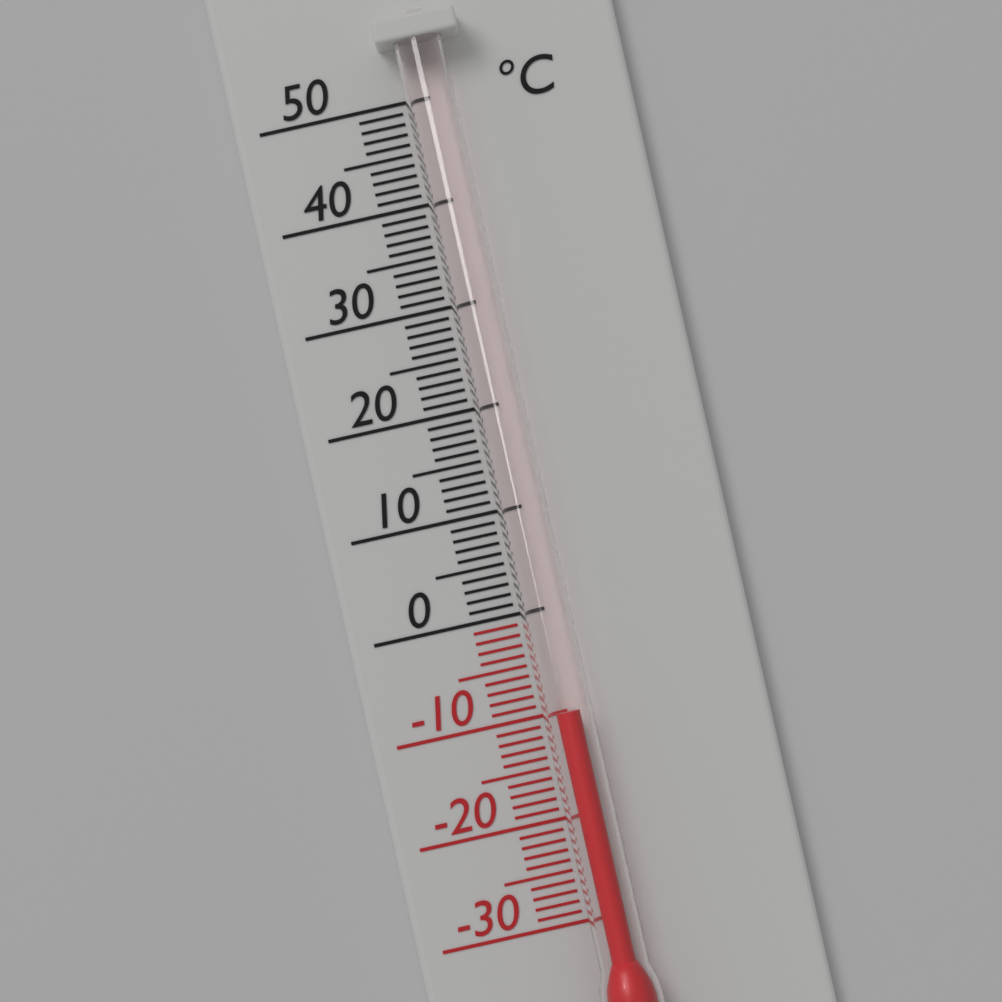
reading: -10 °C
